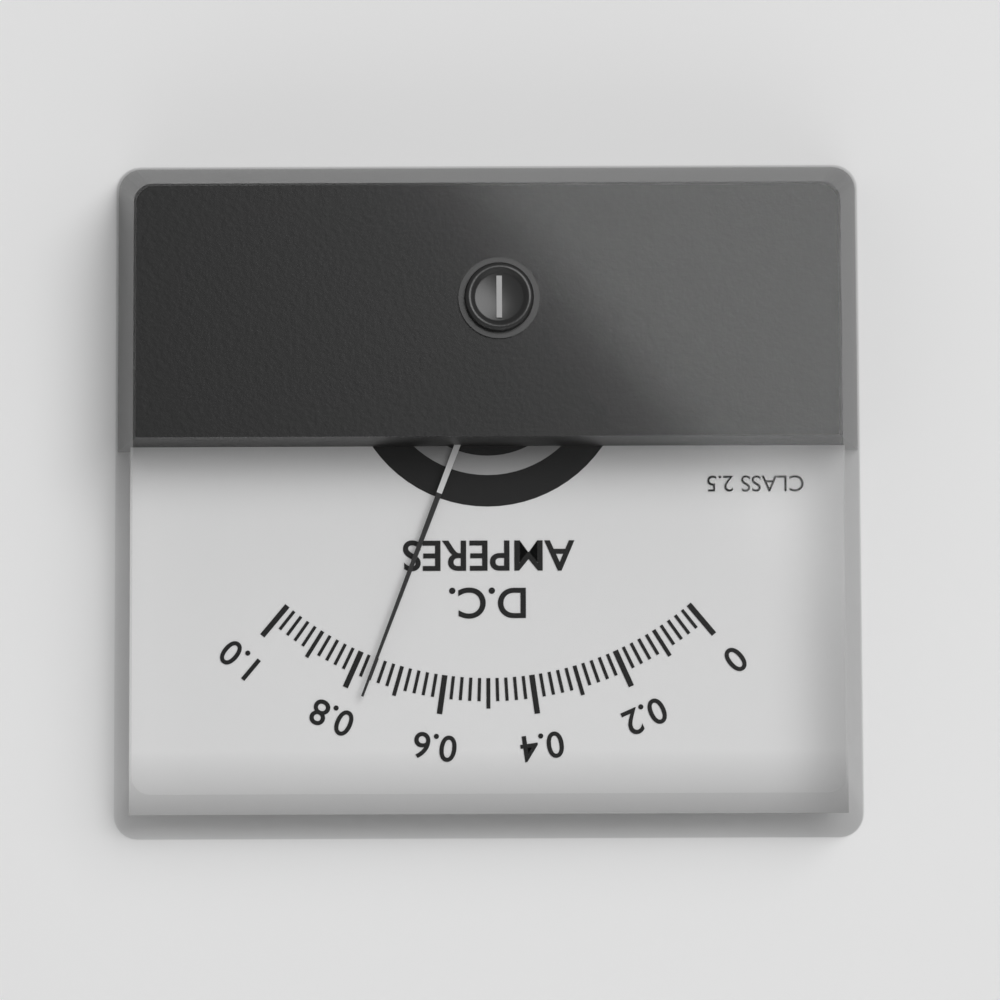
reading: 0.76 A
